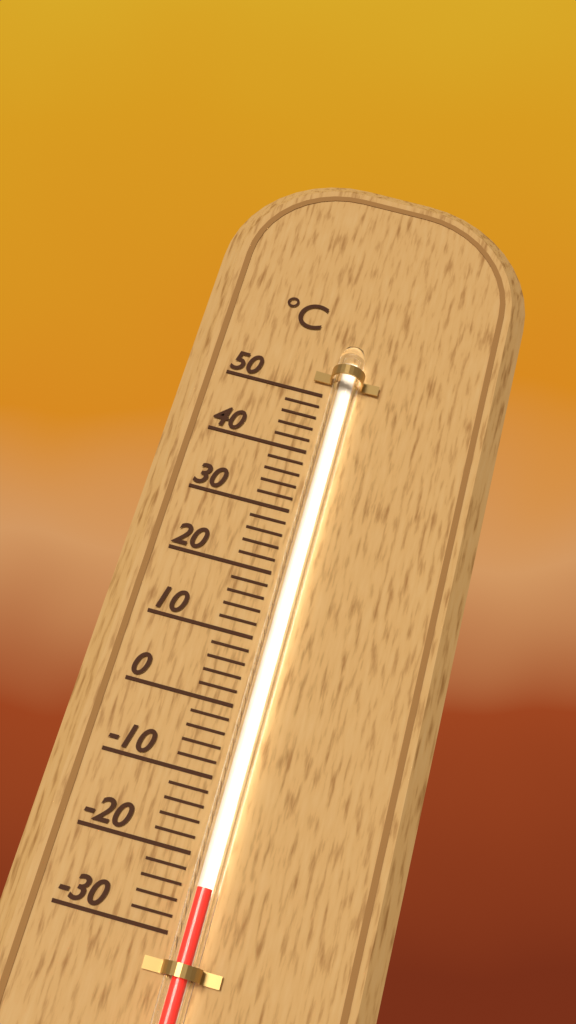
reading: -24 °C
